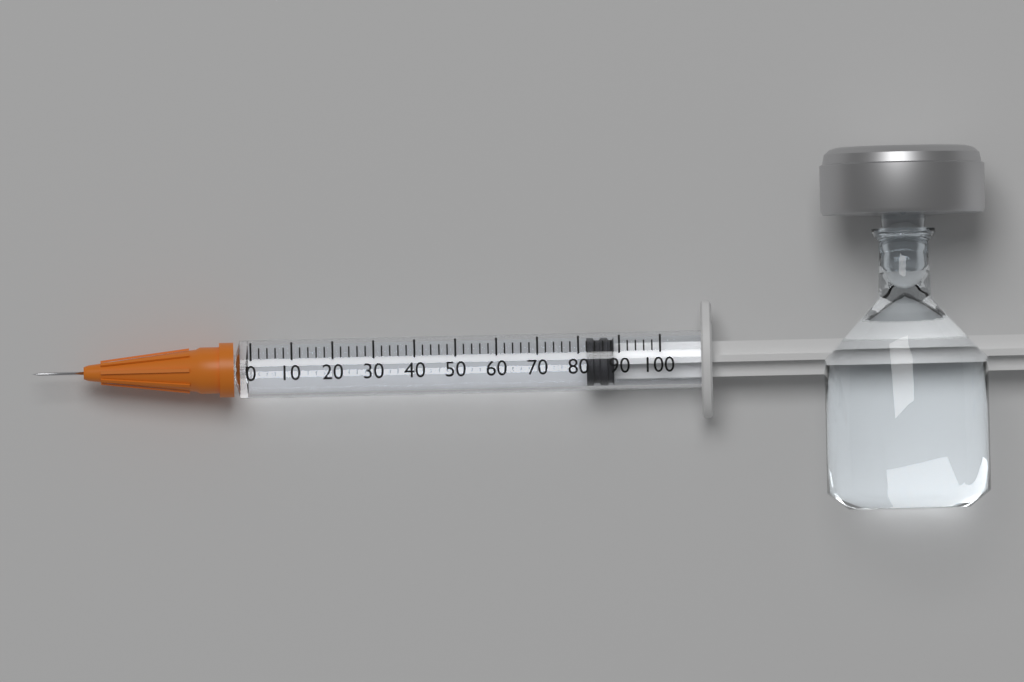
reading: 82 (no unit)
